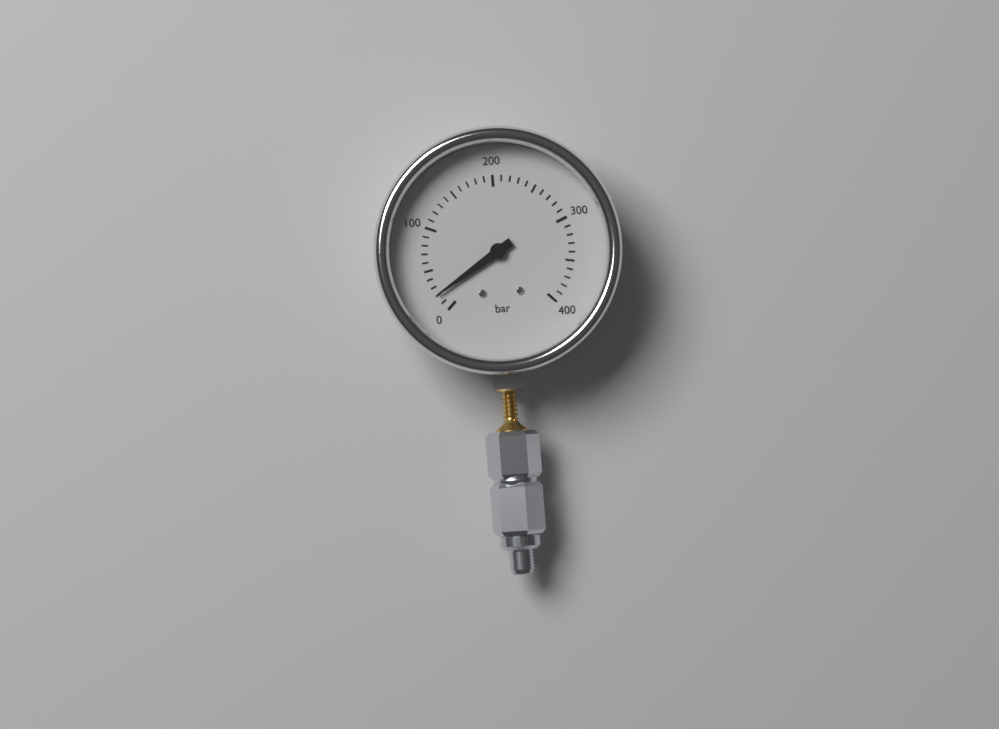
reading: 20 bar
